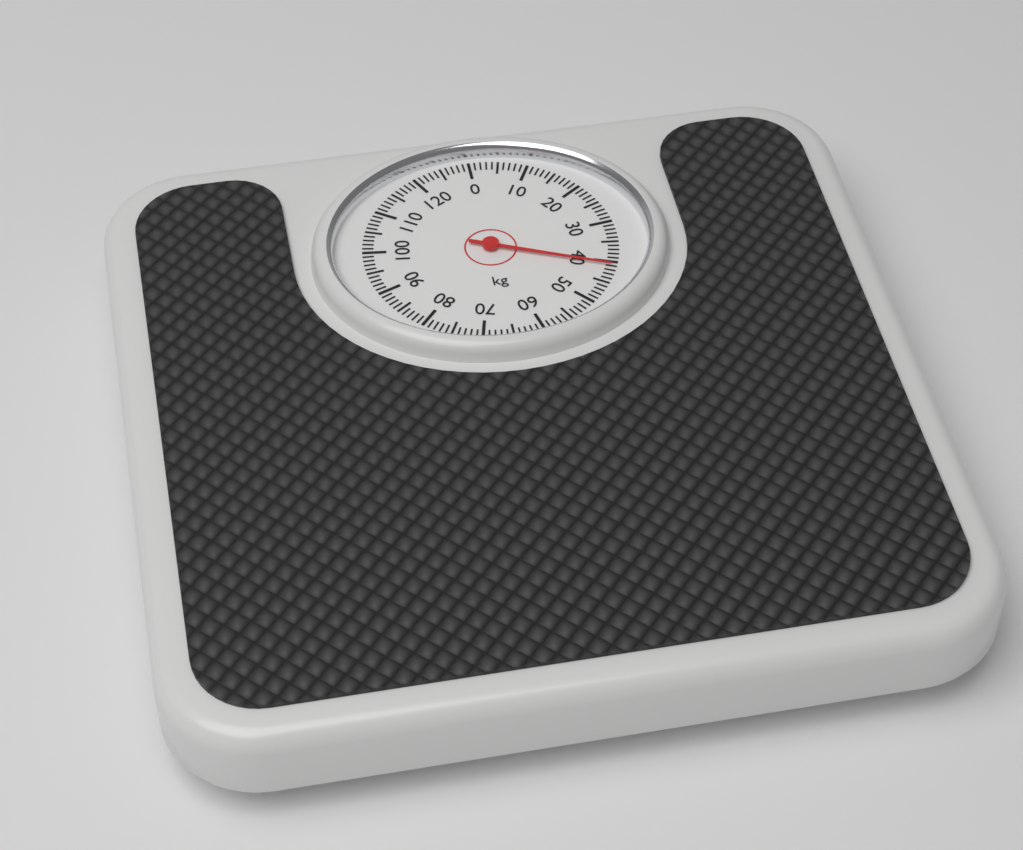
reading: 41 kg
